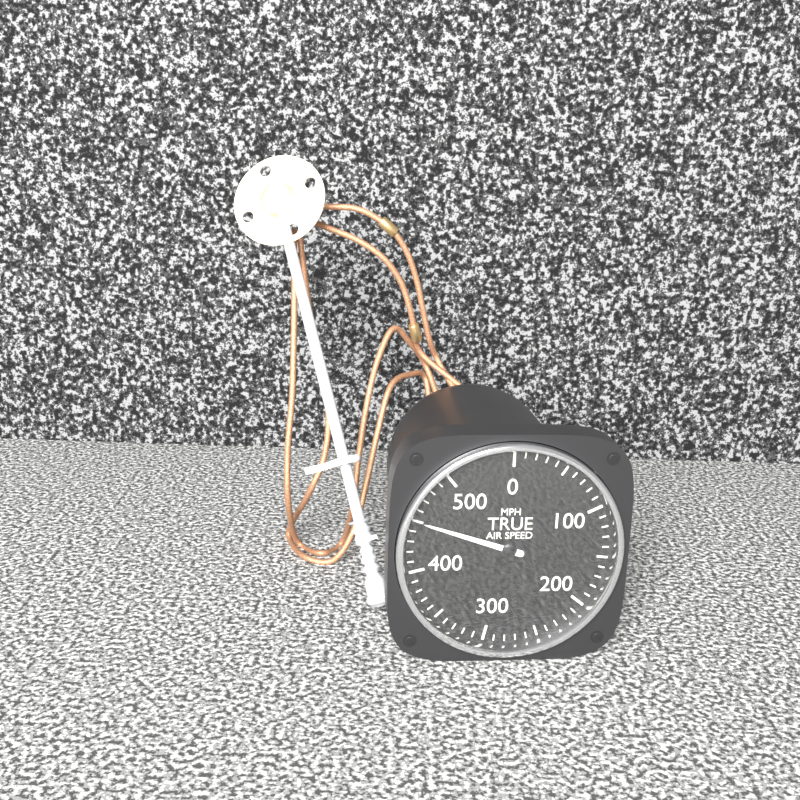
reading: 450 MPH
